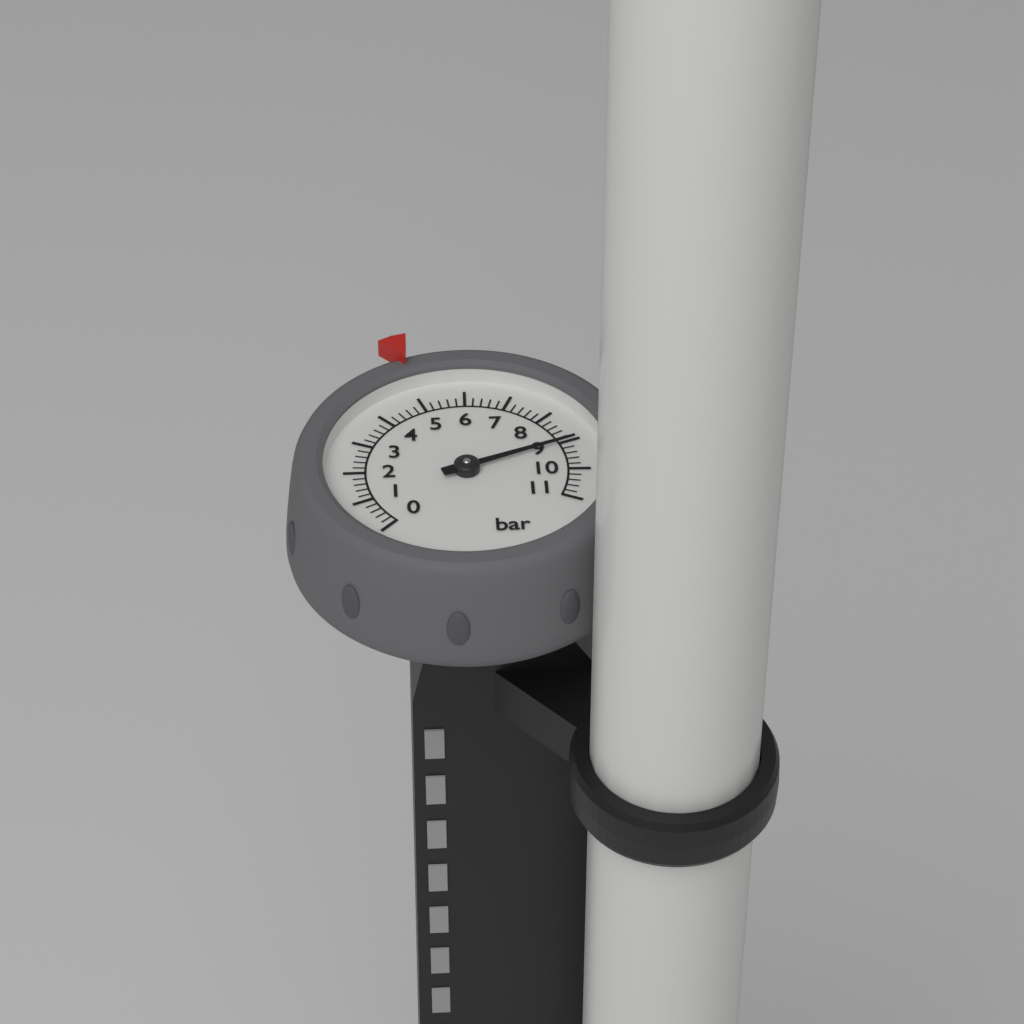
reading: 9.0 bar
